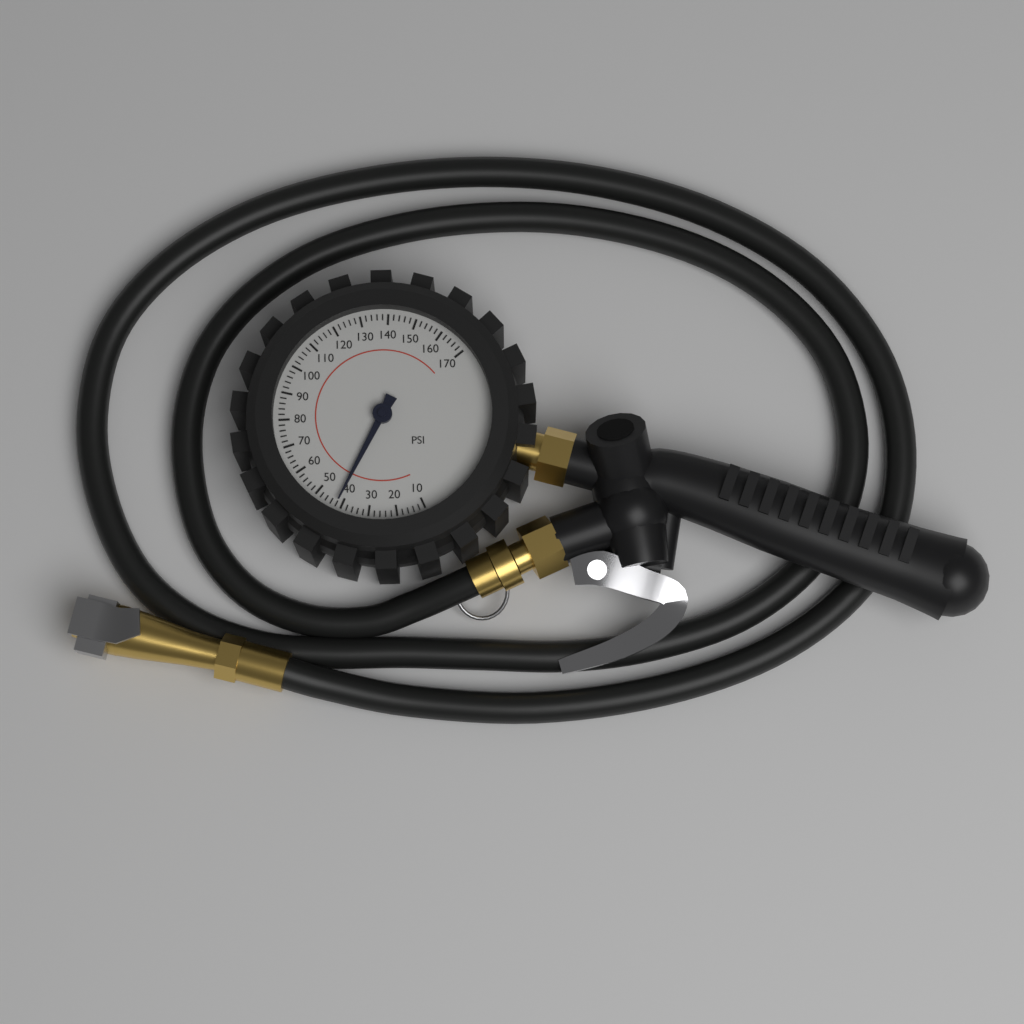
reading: 42 psi
